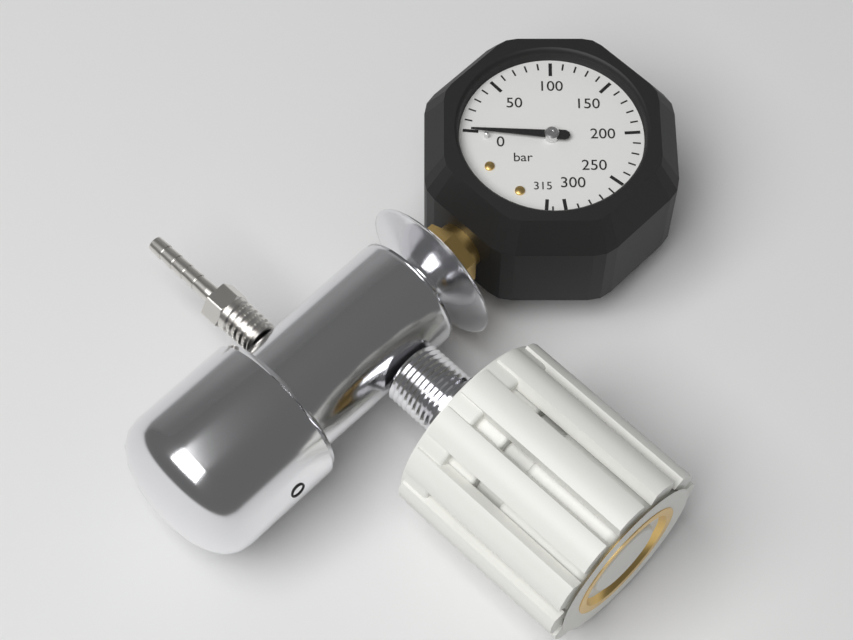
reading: 0 bar
